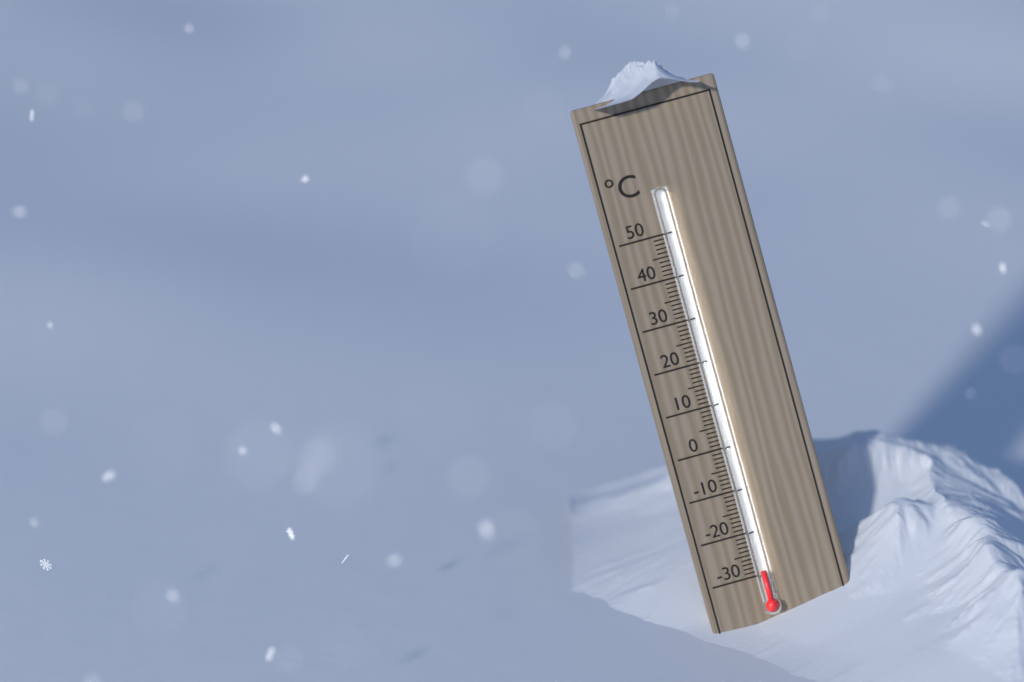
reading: -29 °C
